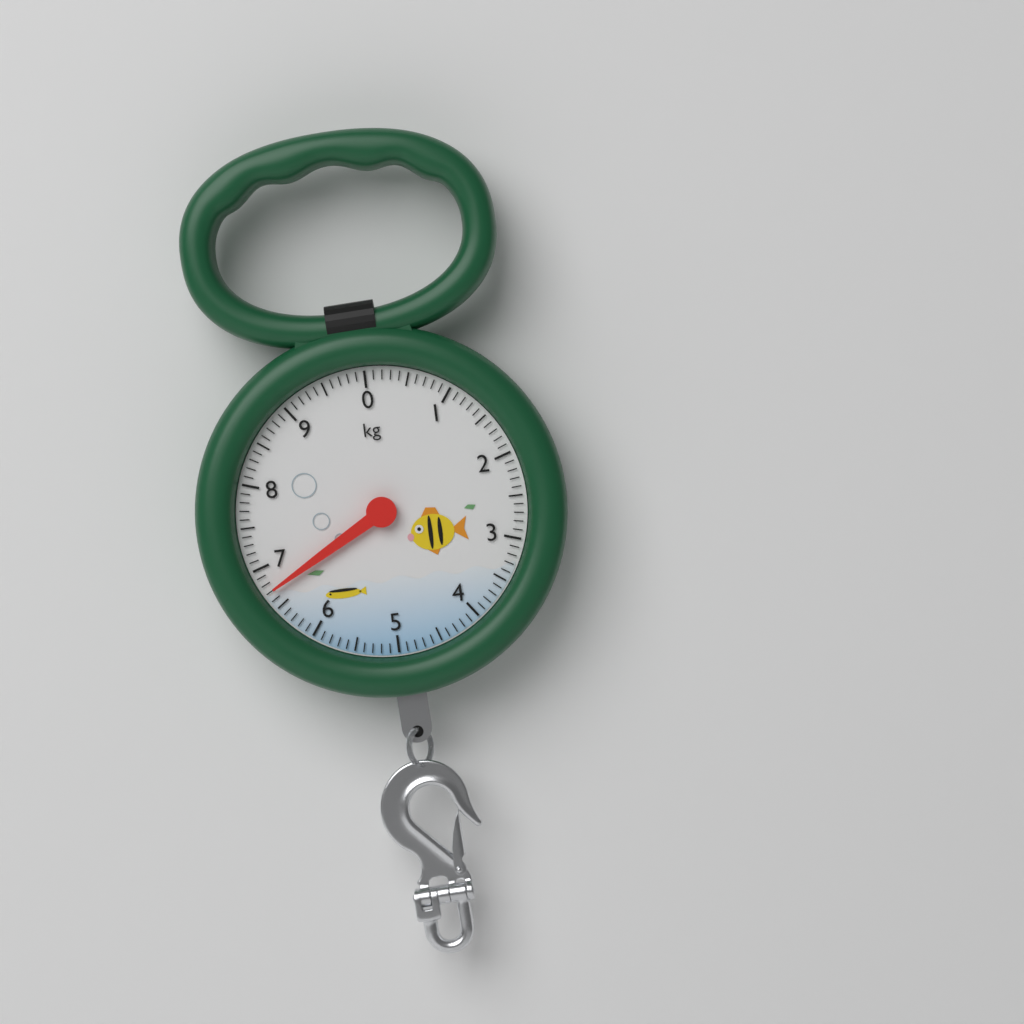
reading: 6.7 kg
